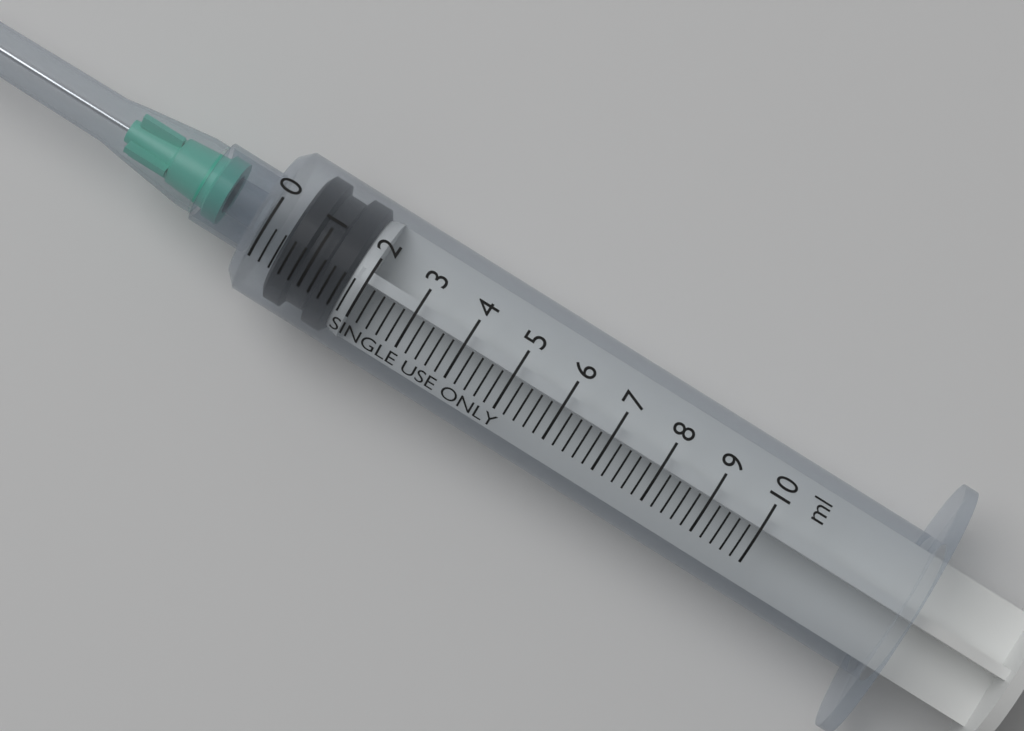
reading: 0.4 ml
